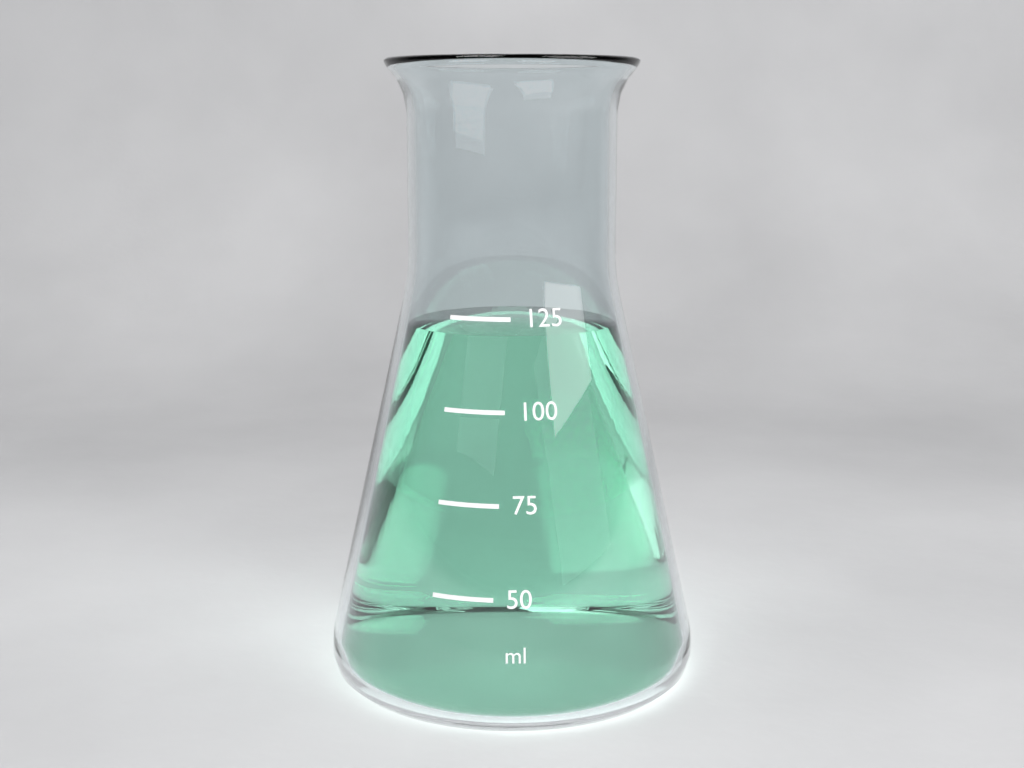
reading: 120 ml
